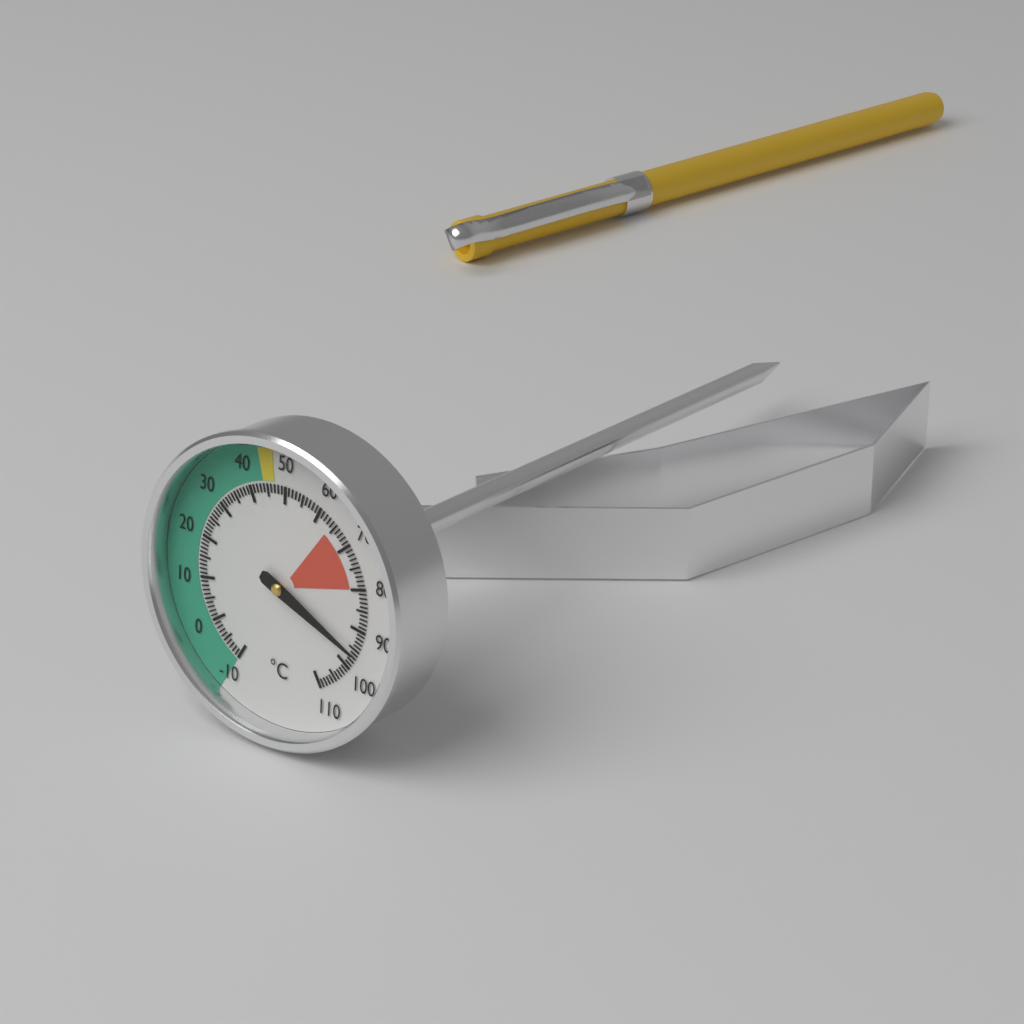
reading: 96 °C
